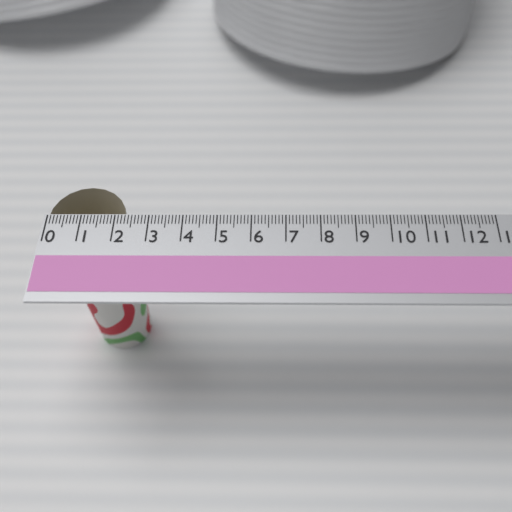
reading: 2.3 (no unit)
